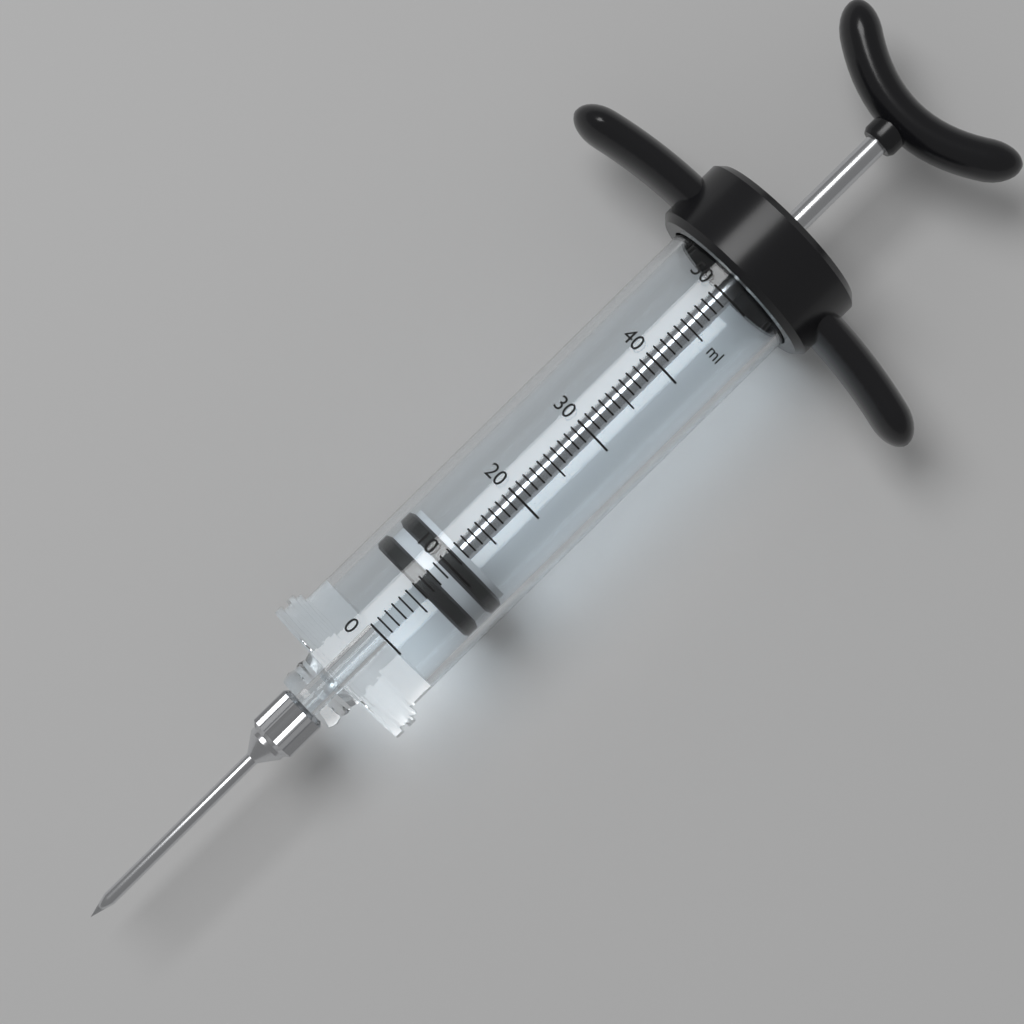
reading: 6 ml
